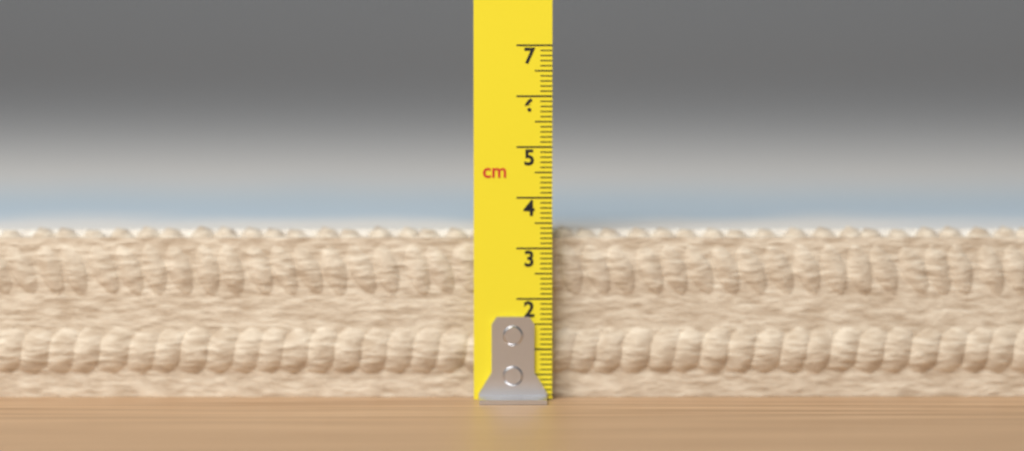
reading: 3.4 cm
